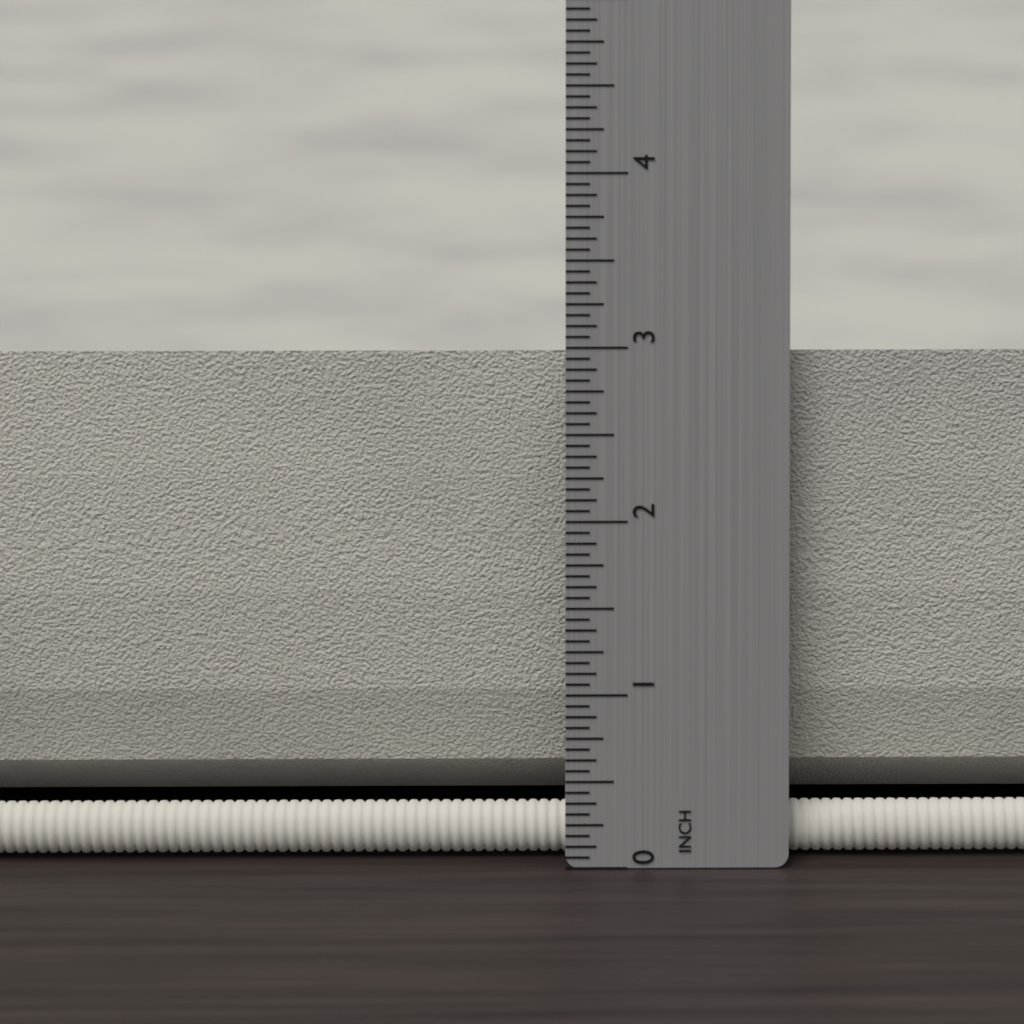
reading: 2.9375 in
